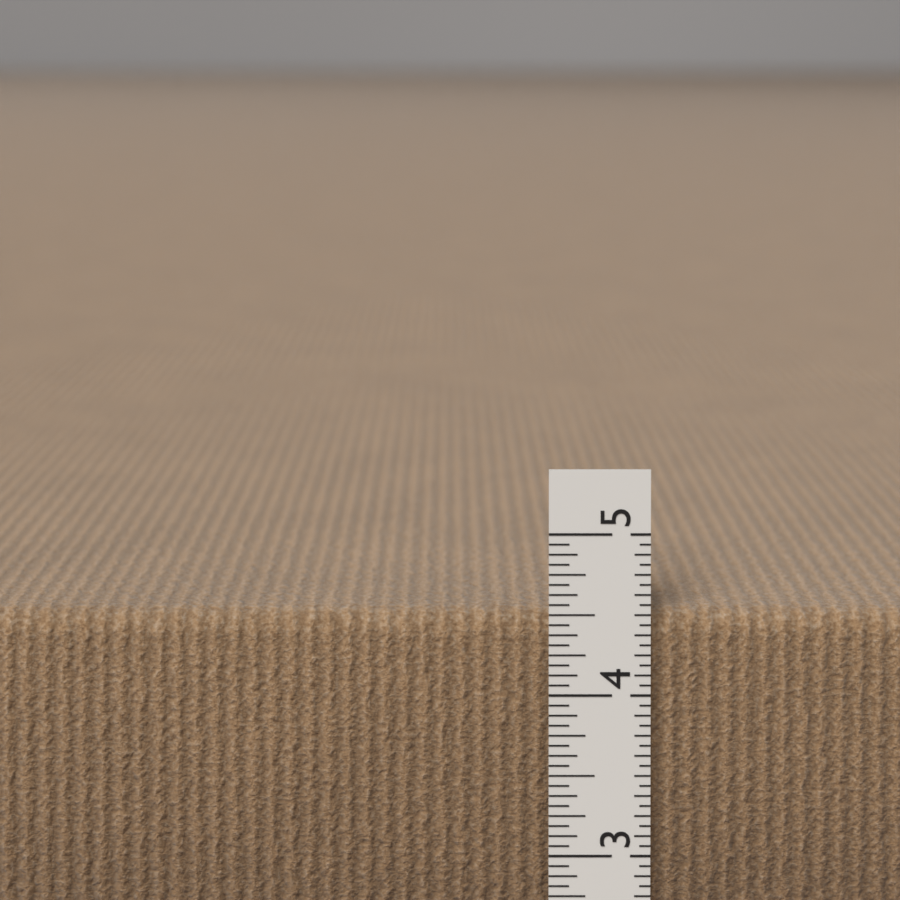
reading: 4.5000 in
